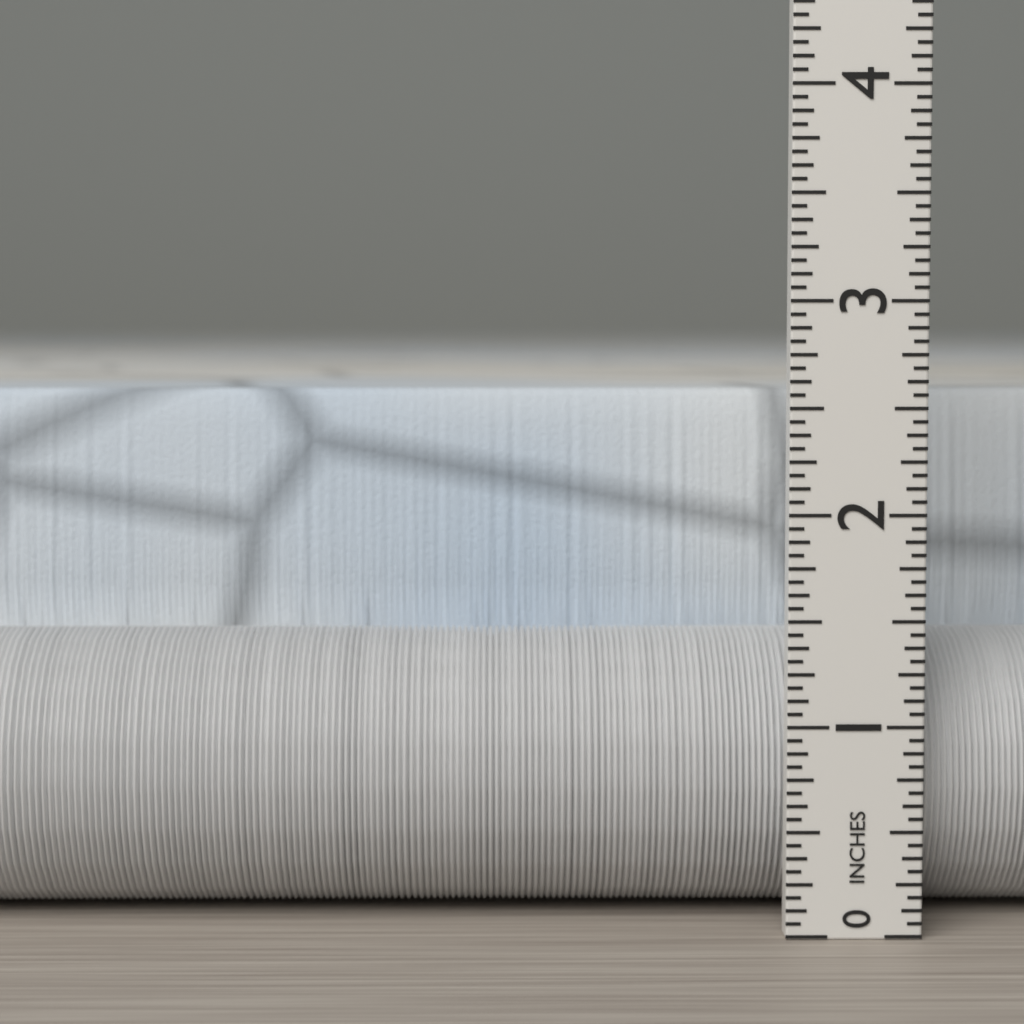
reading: 2.5625 in
